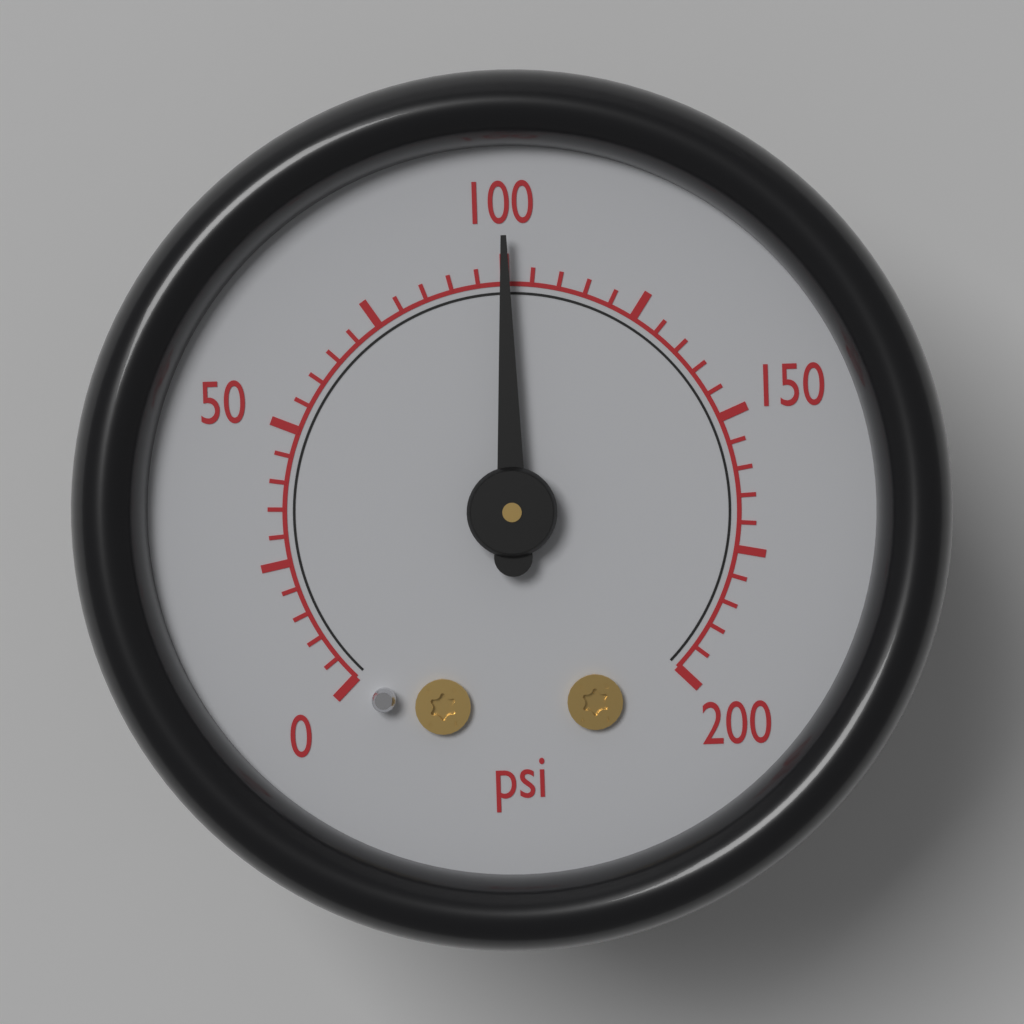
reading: 100 psi
